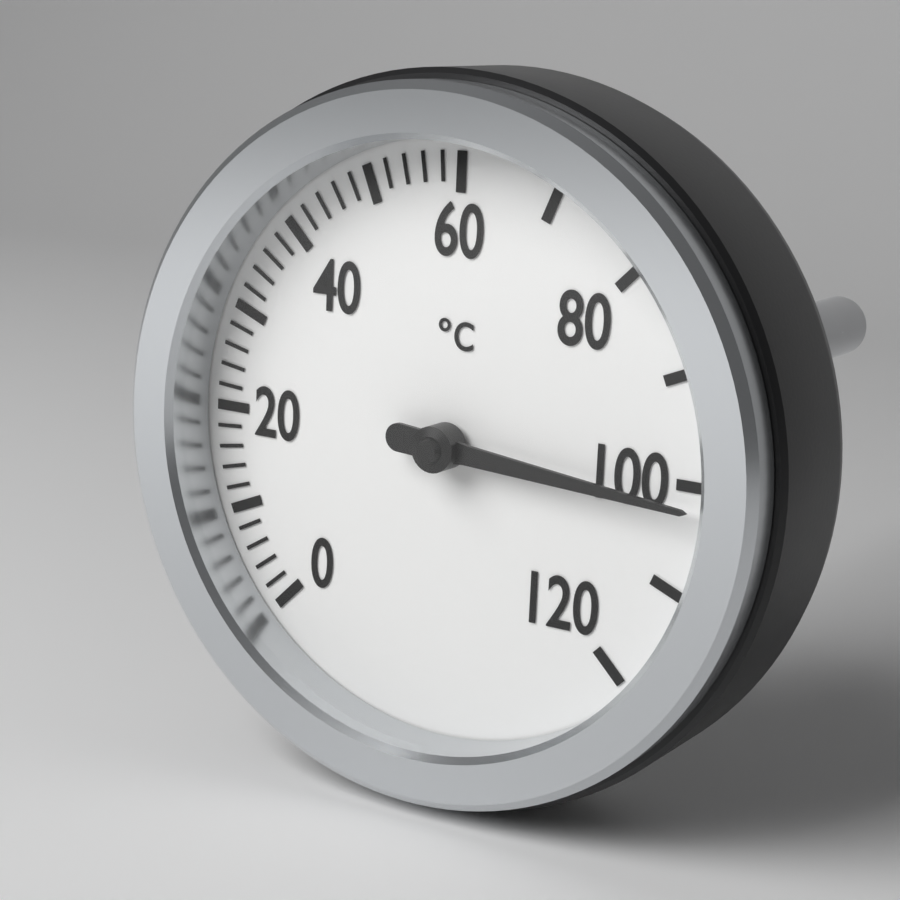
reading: 102 °C
